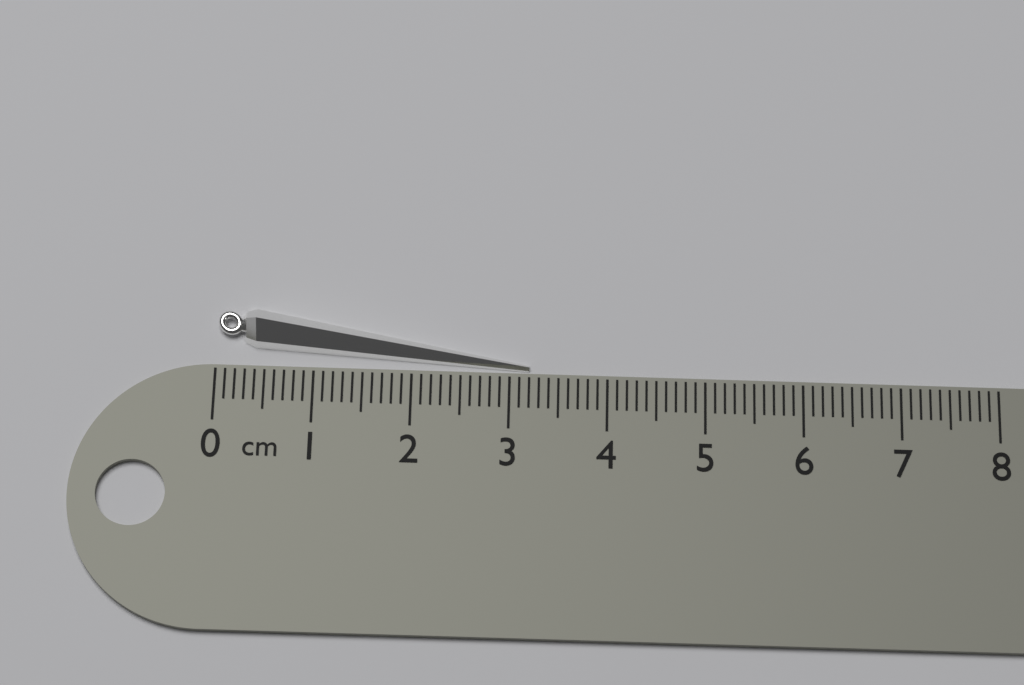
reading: 3.2 cm
